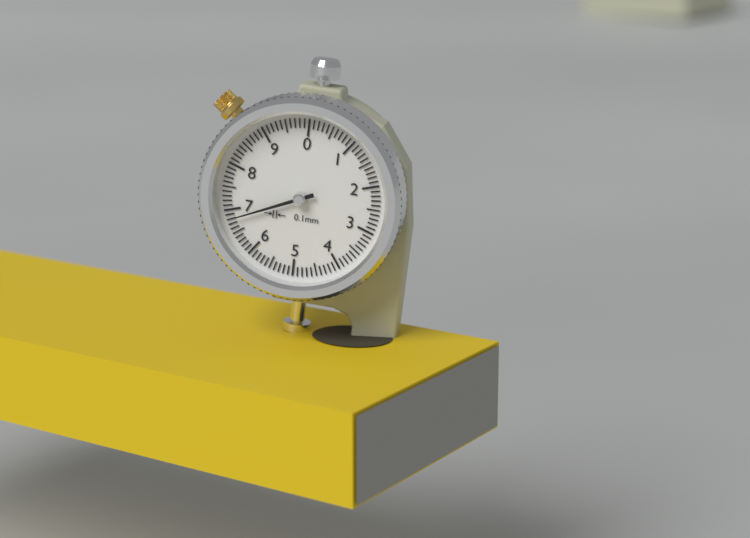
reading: 6.8 mm
